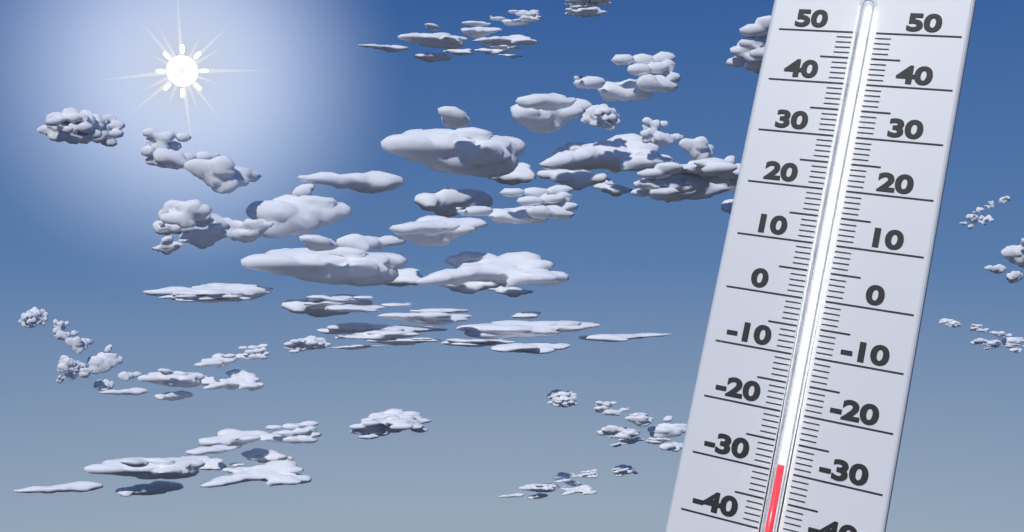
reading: -29 (no unit)
